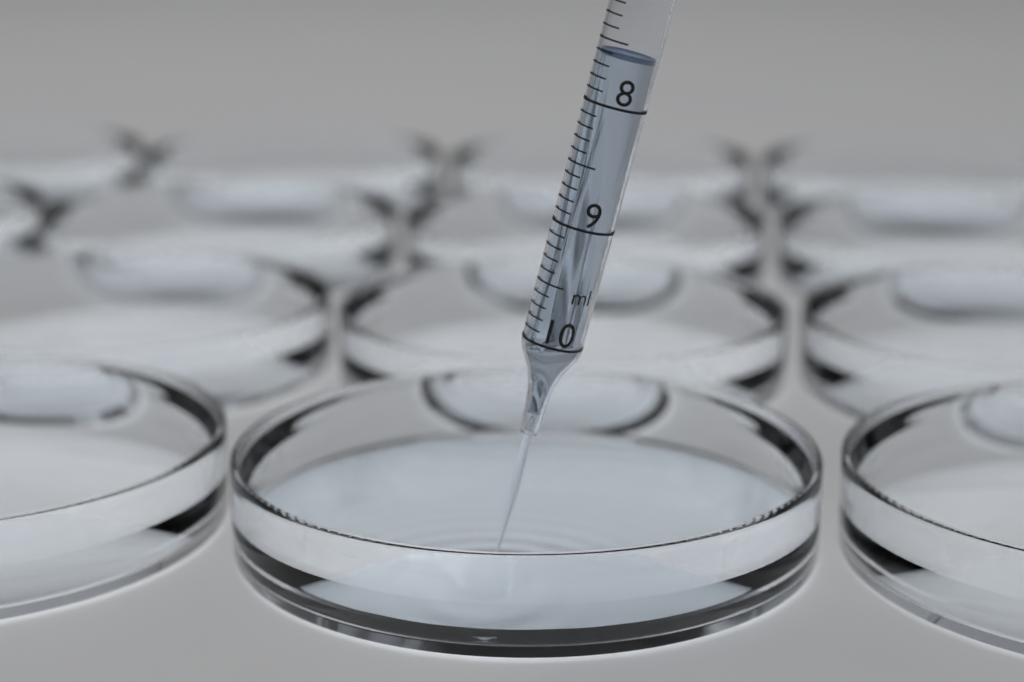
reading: 7.6 ml
